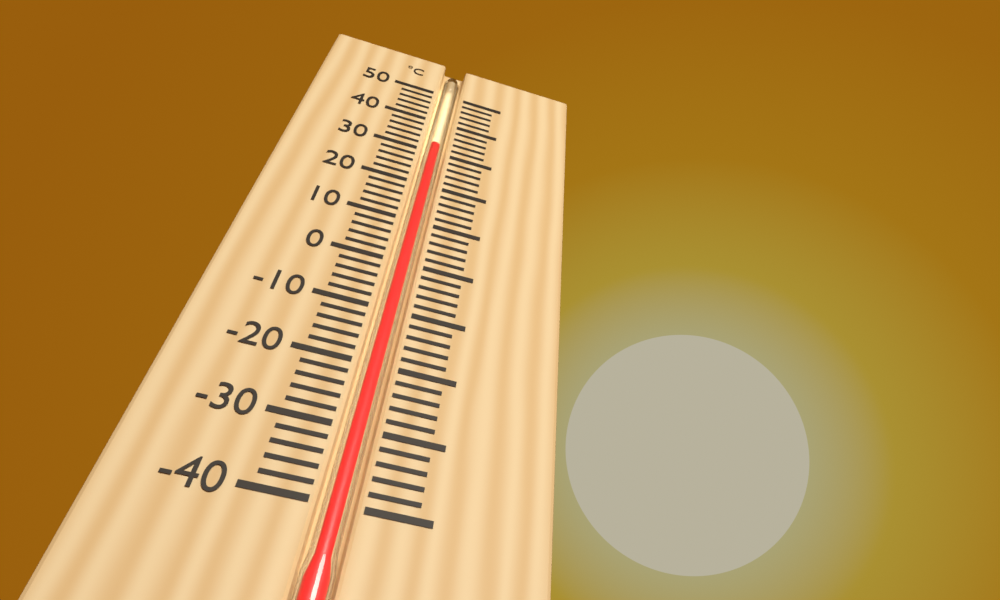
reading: 32 °C
